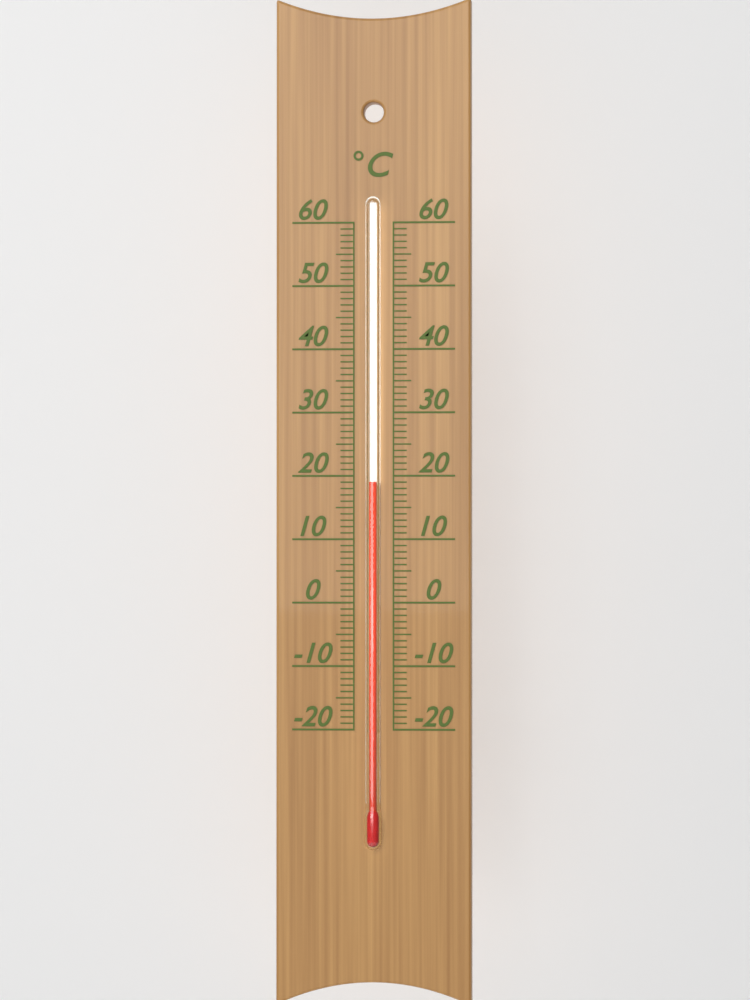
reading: 19 °C
